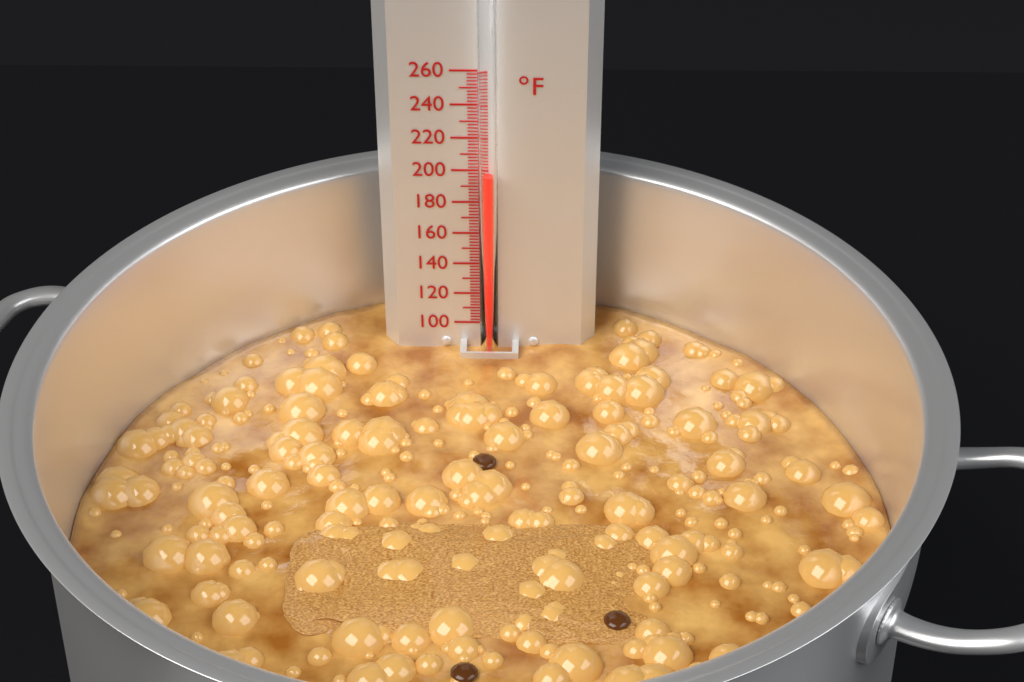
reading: 200 °F
